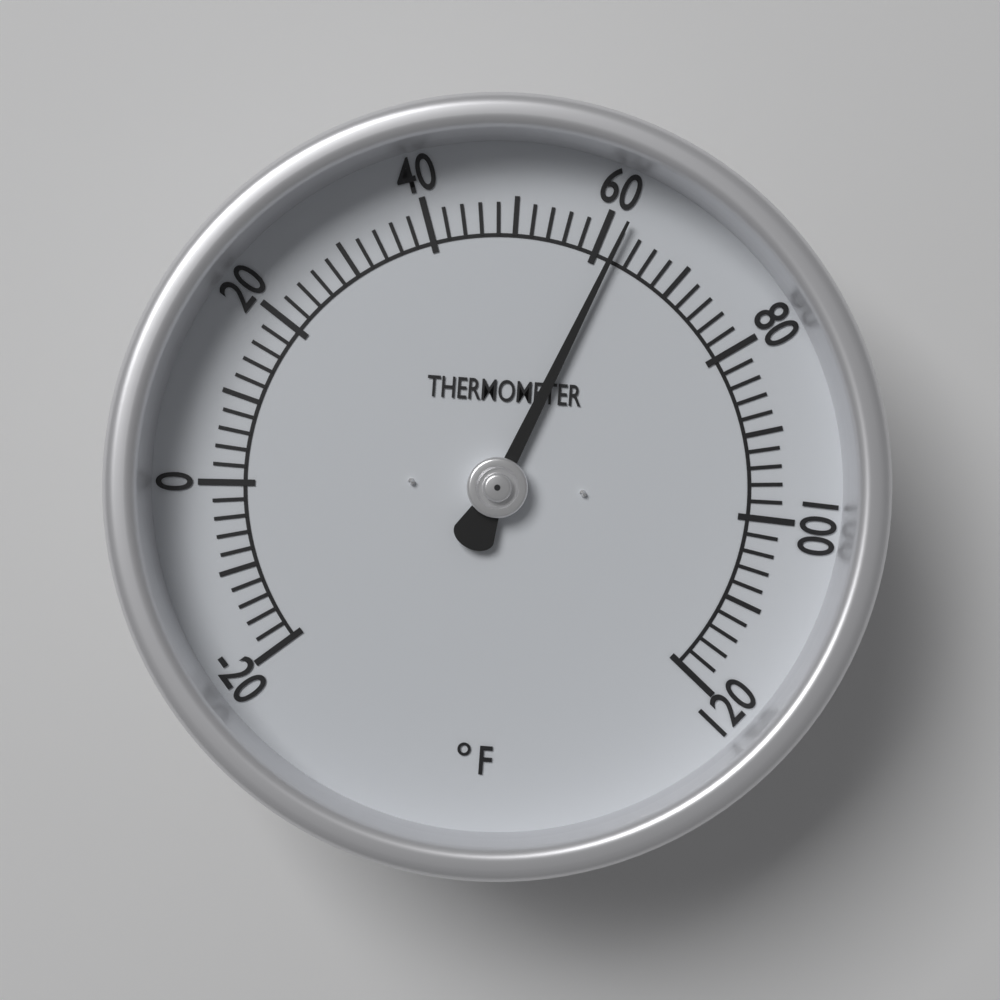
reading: 62 °F
